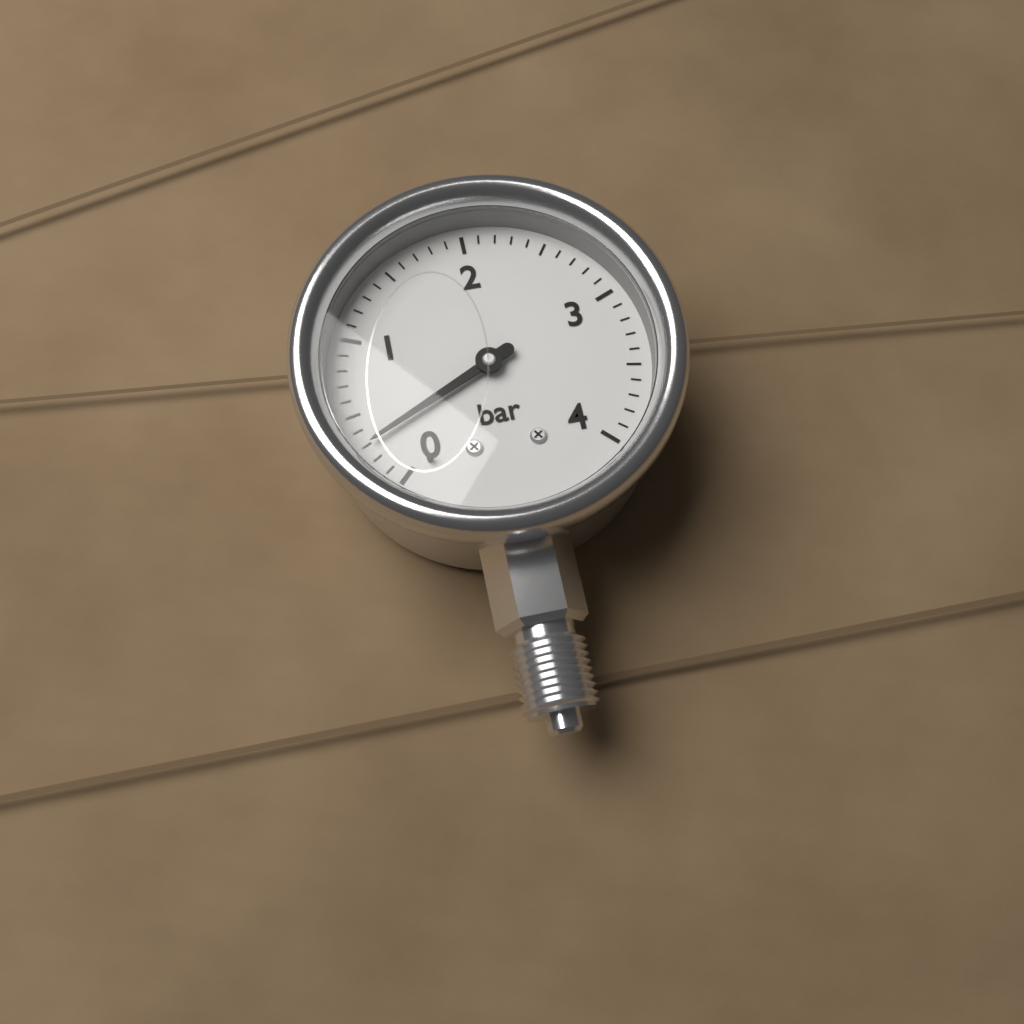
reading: 0.3 bar
